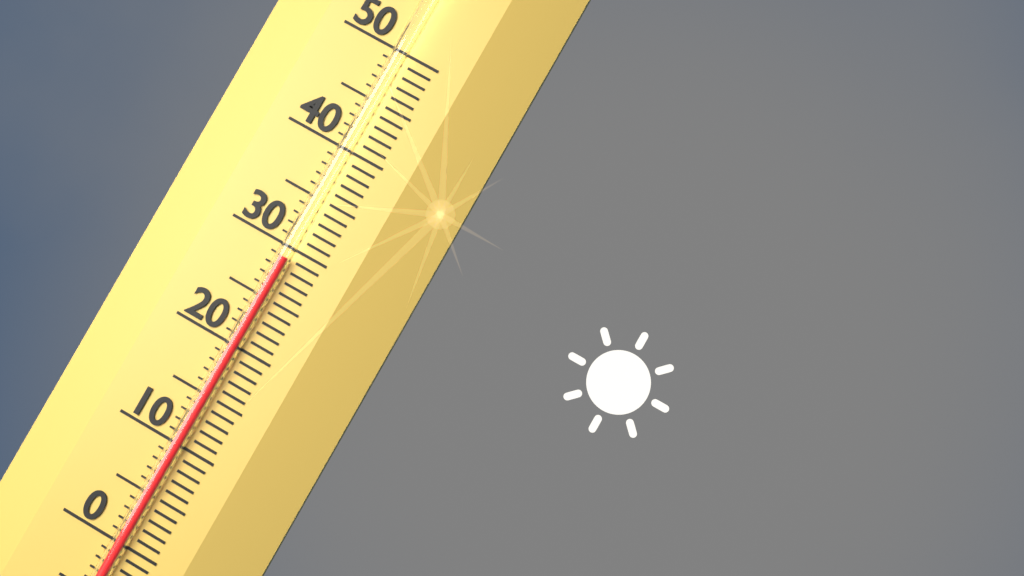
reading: 29 (no unit)
